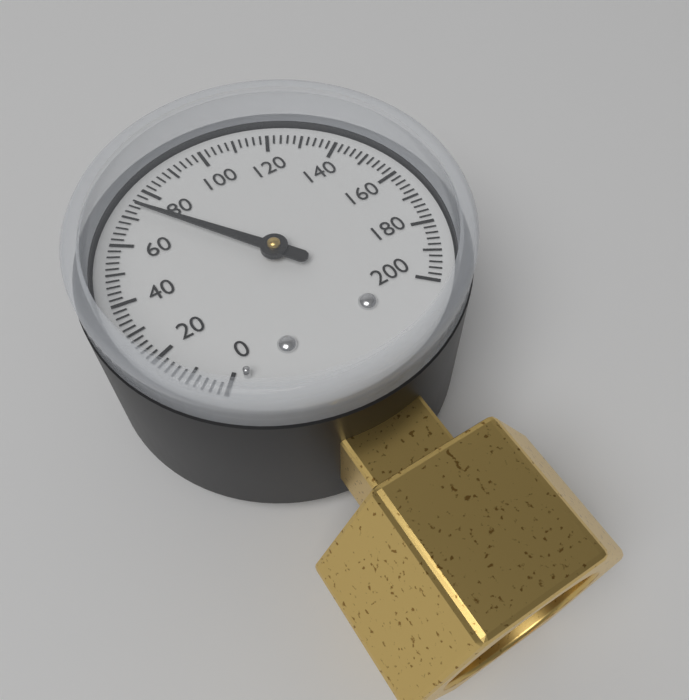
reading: 74 (no unit)
